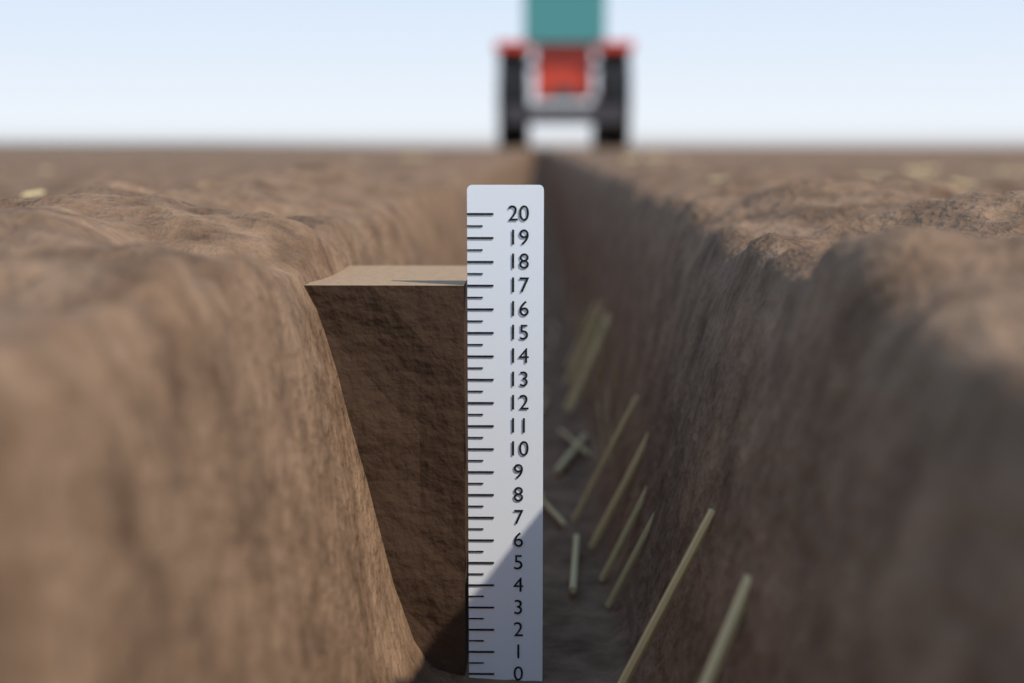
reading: 17.0 (no unit)
